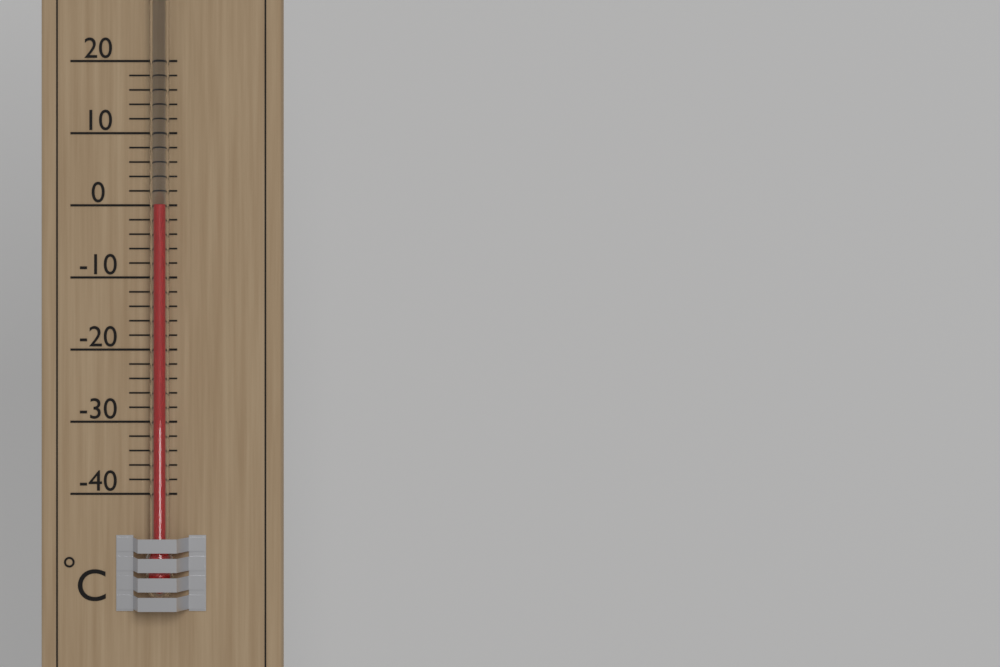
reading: 0 °C
